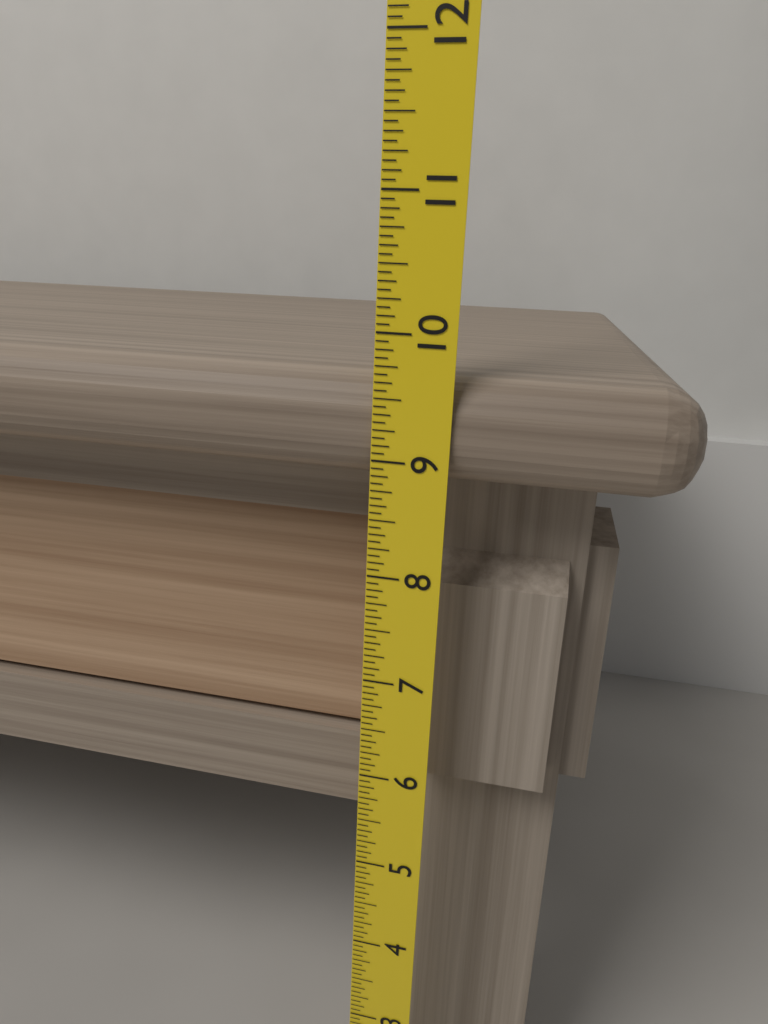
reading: 9.6875 (no unit)
